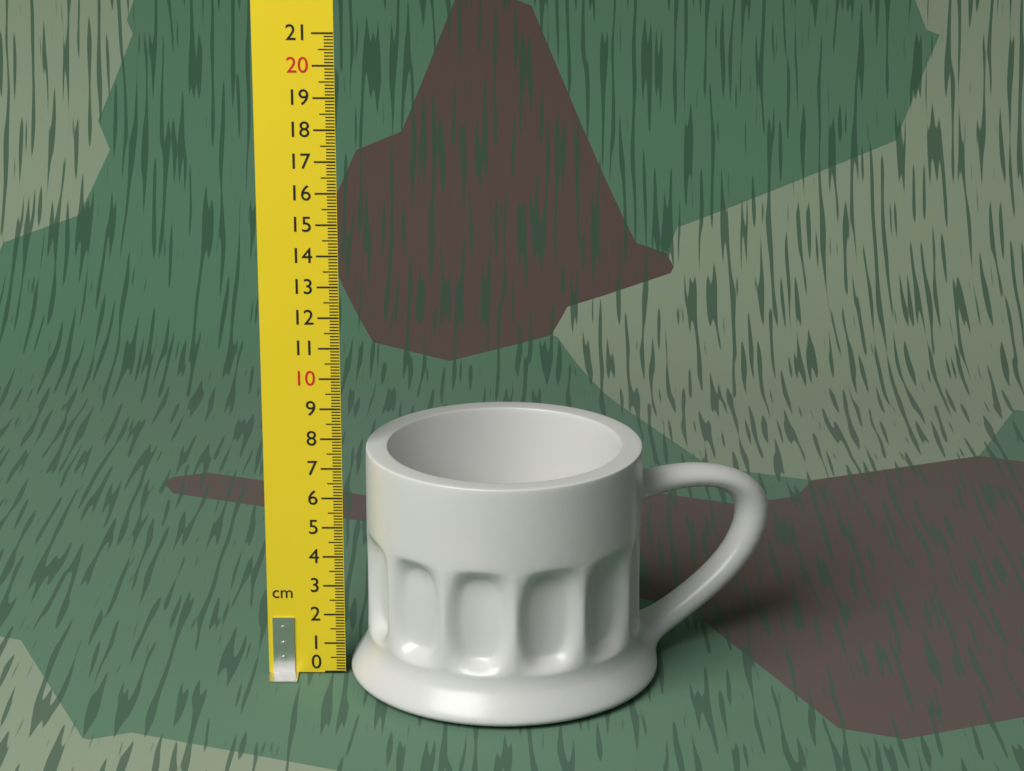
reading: 7.7 cm
